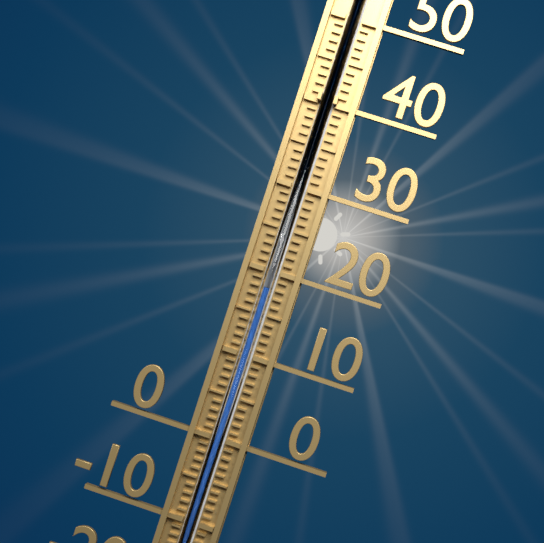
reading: 18 °C
